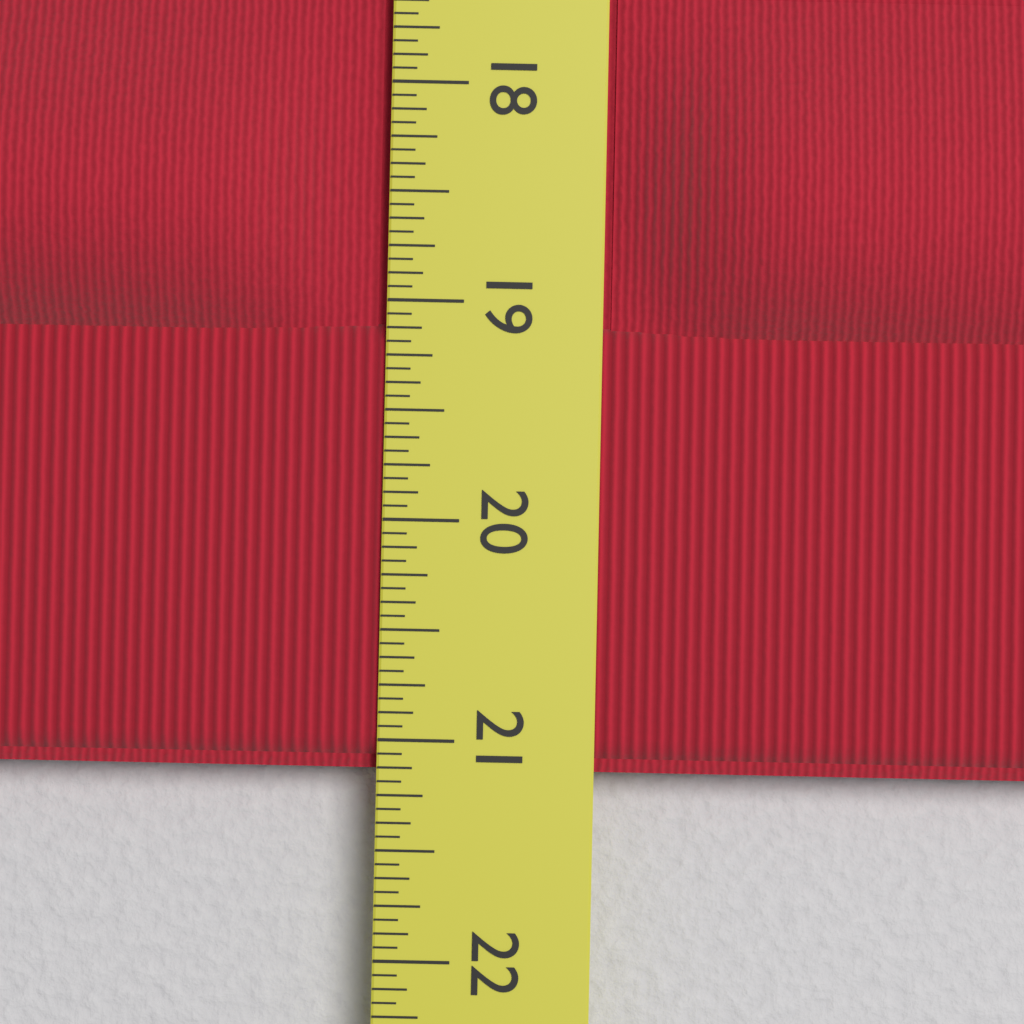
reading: 21.1250 in
